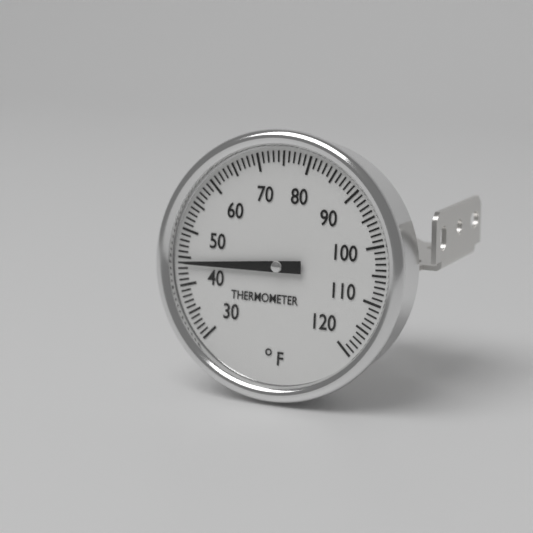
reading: 44 °F
